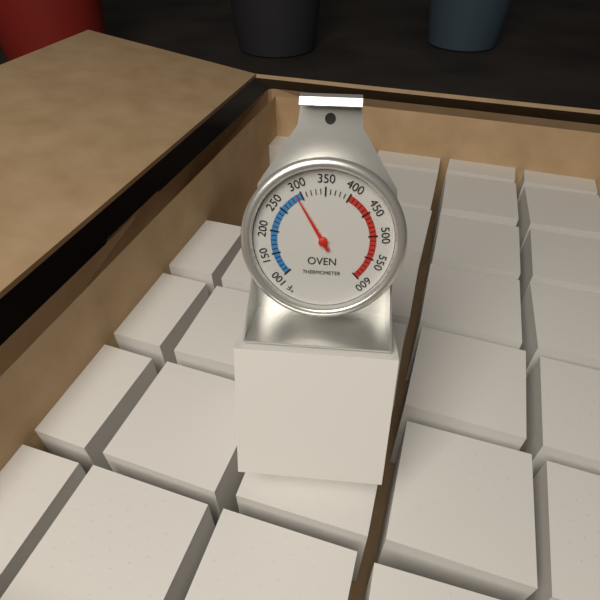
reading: 290 °F
